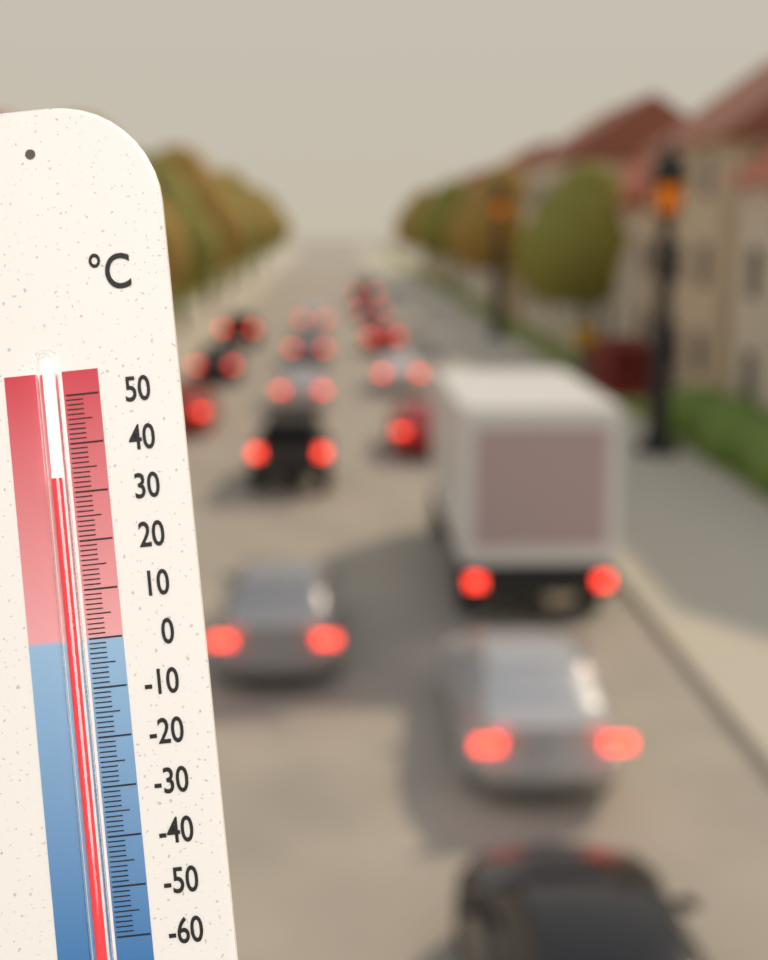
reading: 33 °C
